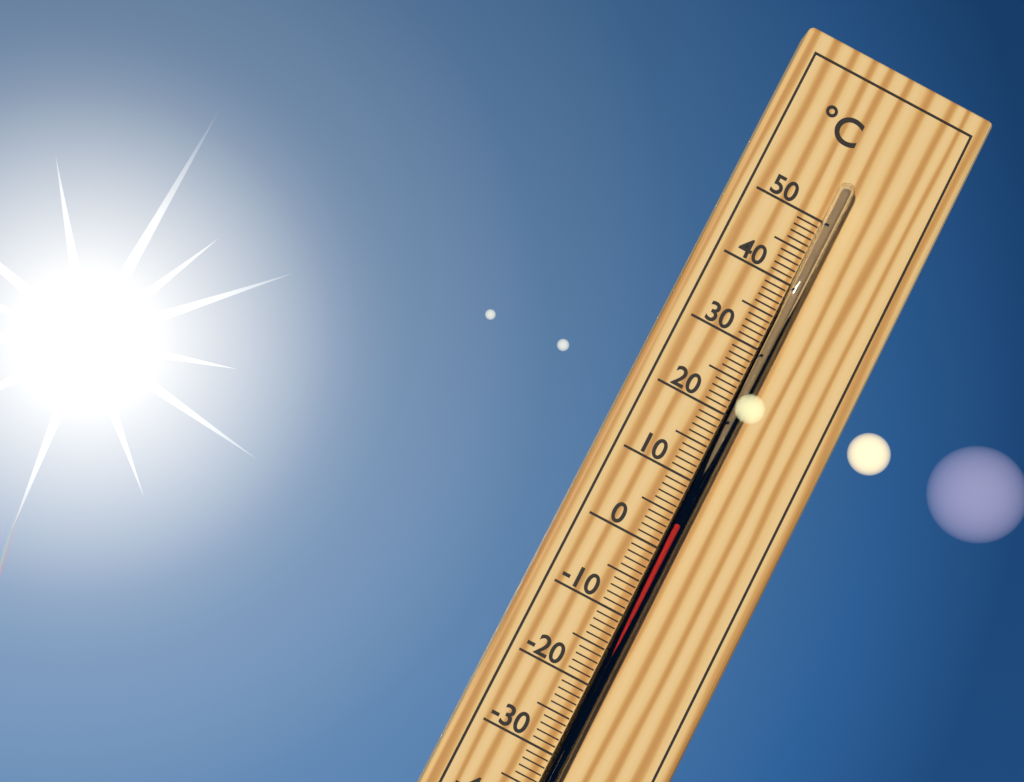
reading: 4 °C
